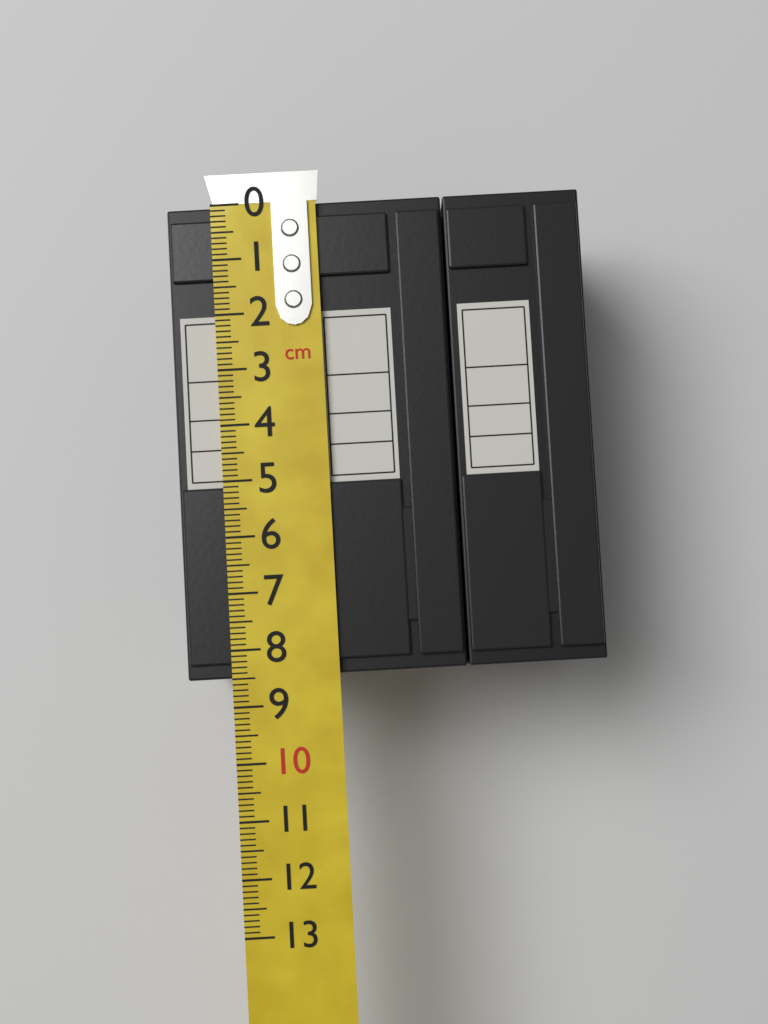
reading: 8.5 cm
